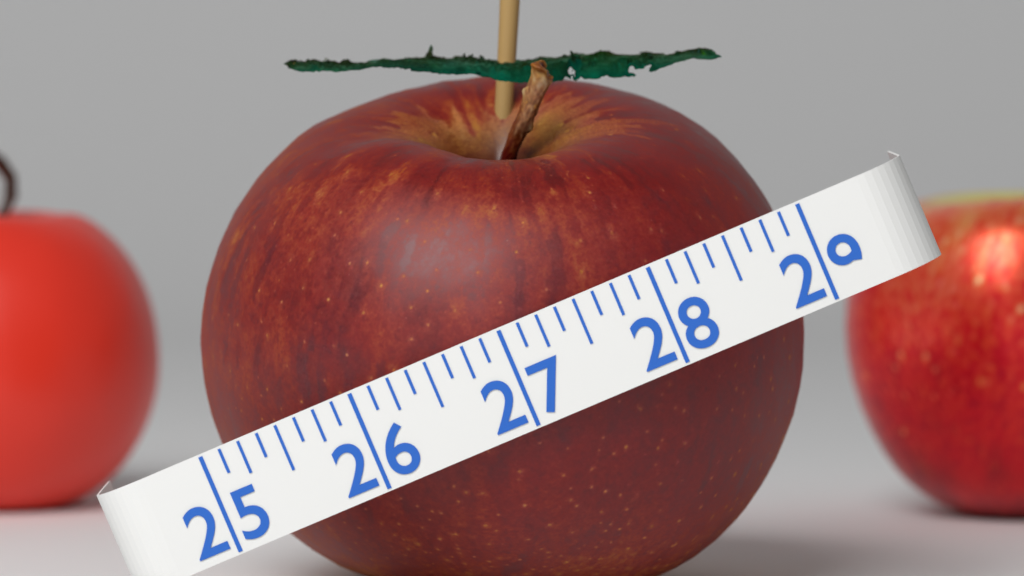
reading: 28.900 (no unit)
